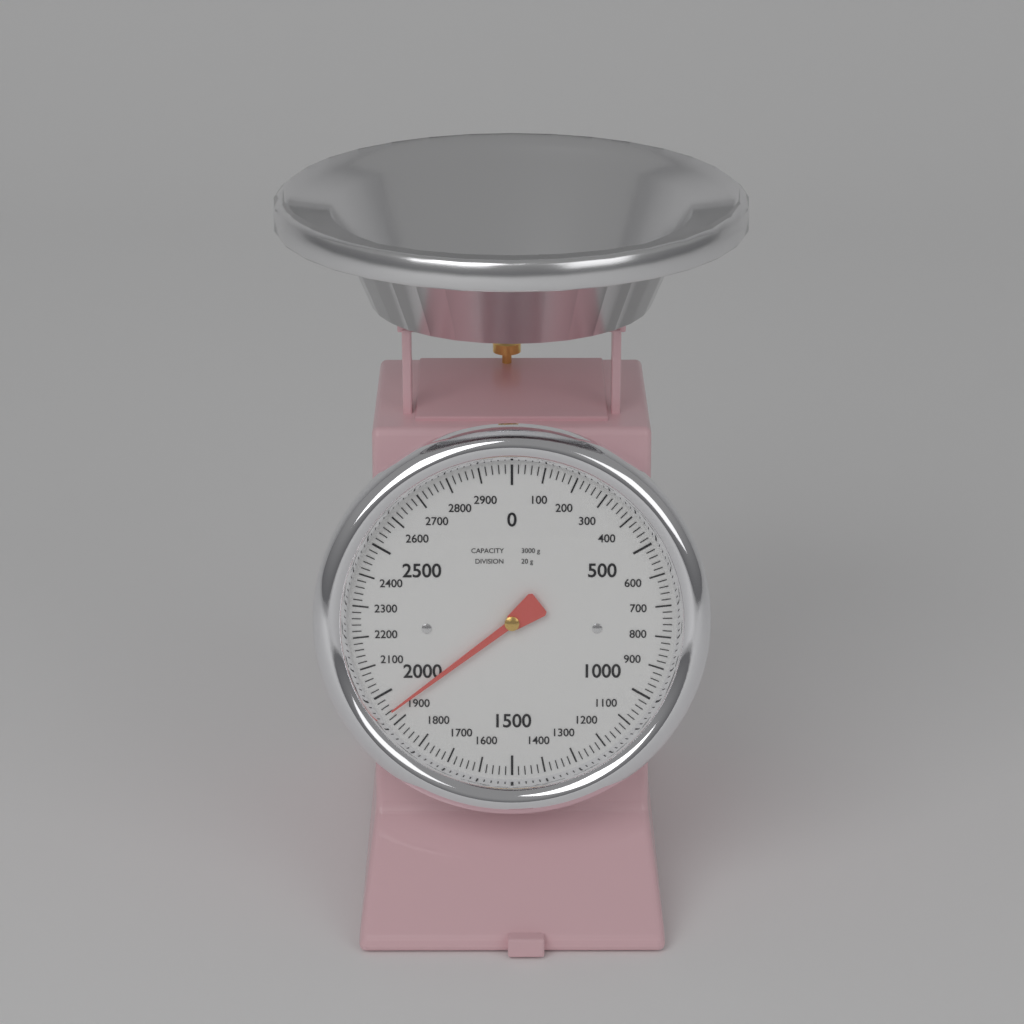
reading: 1940 g
